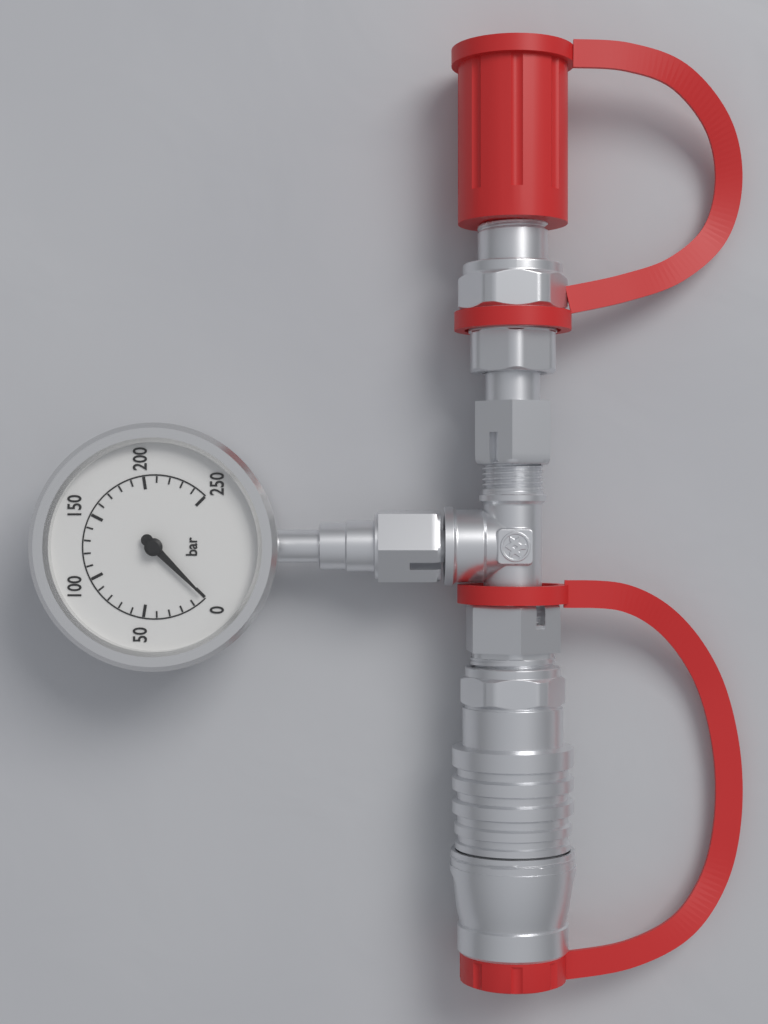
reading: 0 bar
